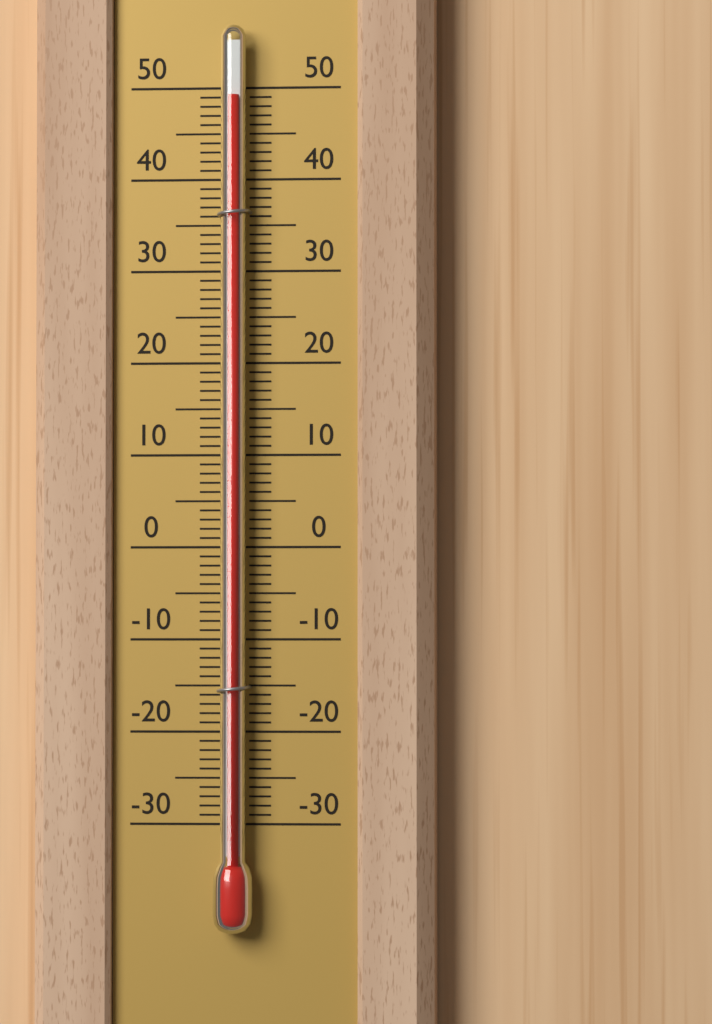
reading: 49 (no unit)
